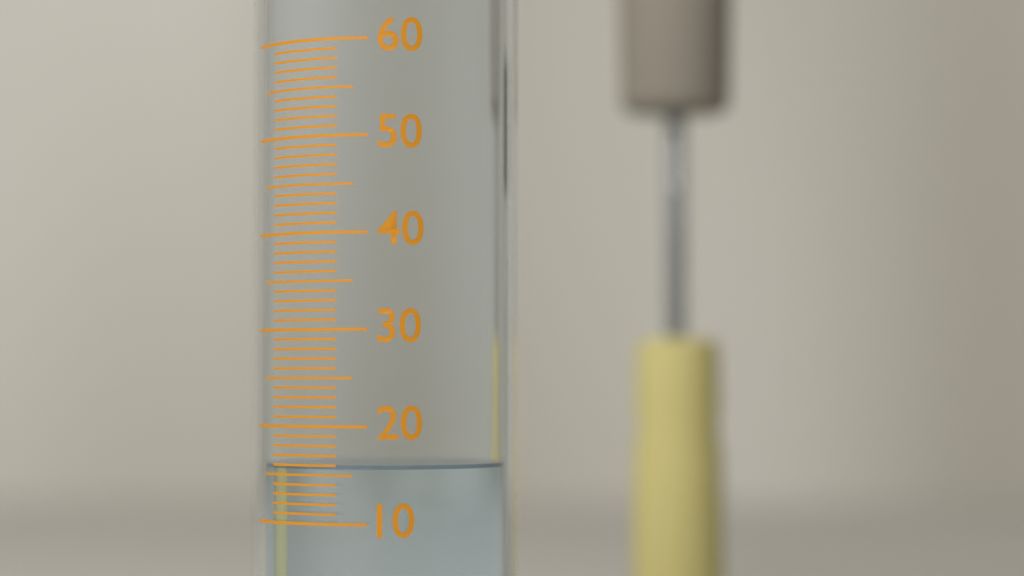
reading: 16 (no unit)
